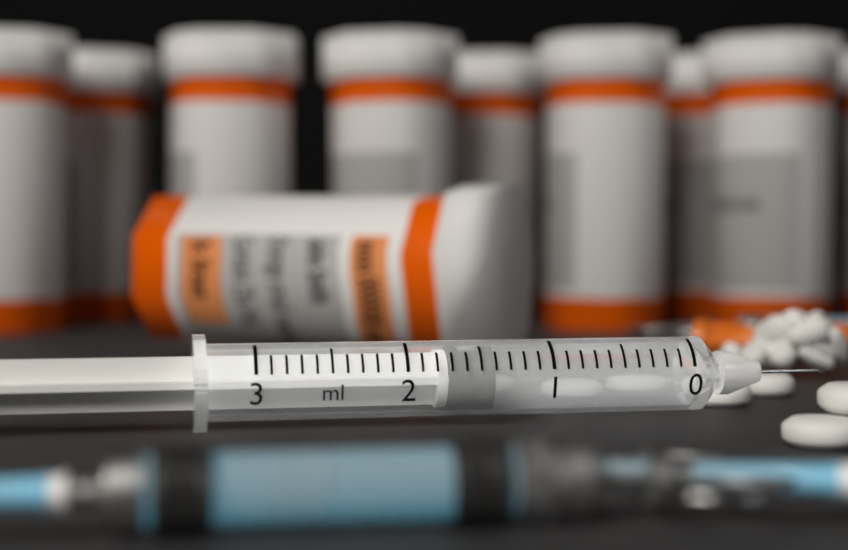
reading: 1.4 ml
